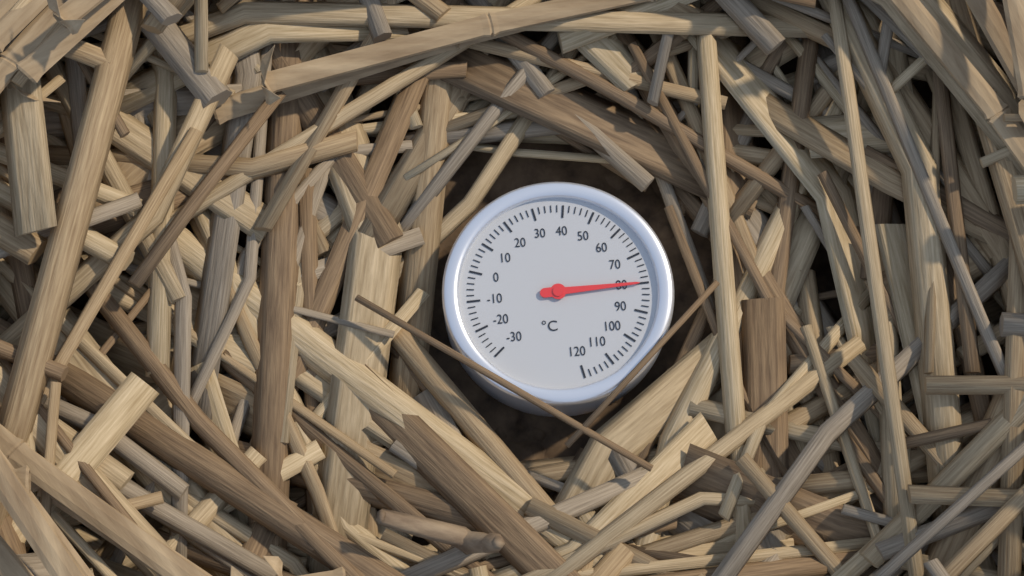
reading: 80 °C
